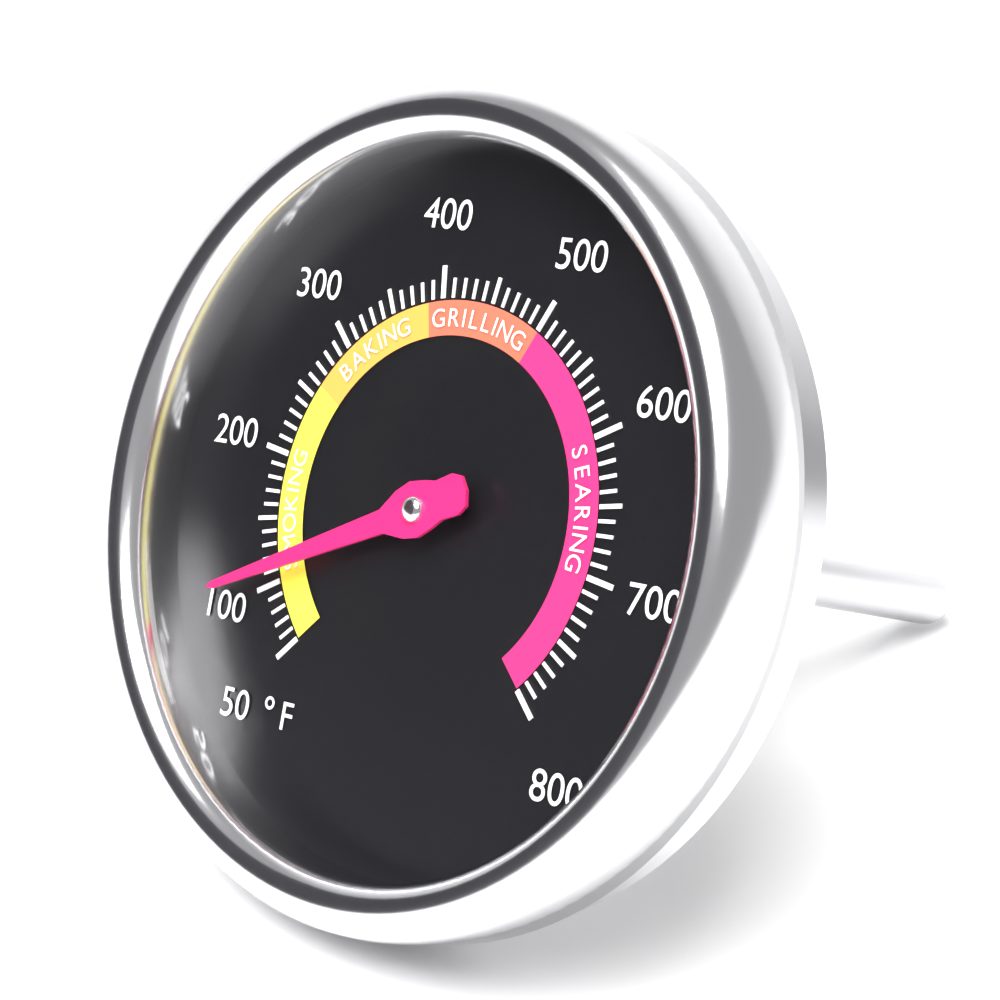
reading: 110 °F
